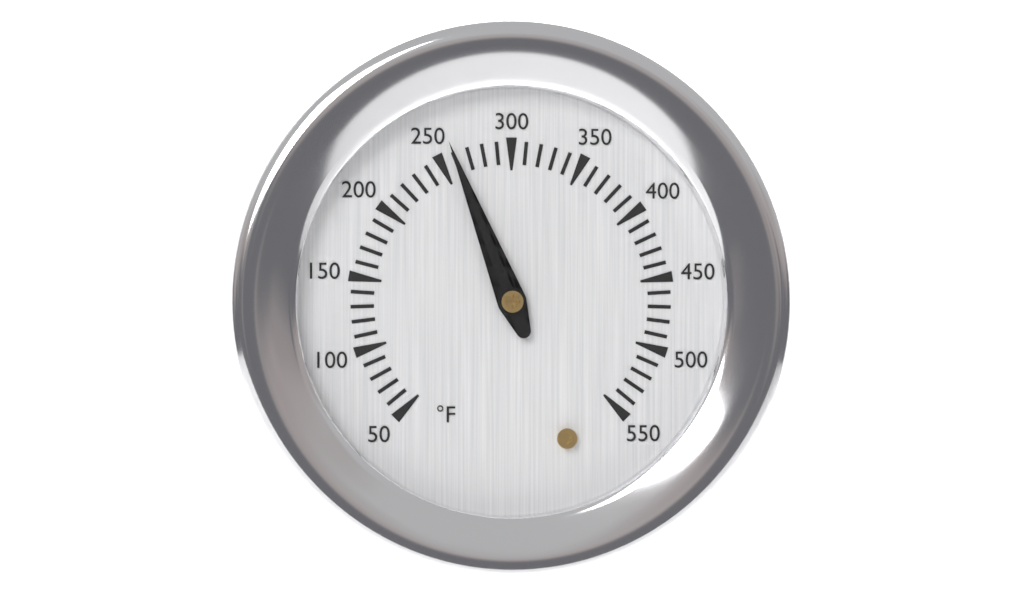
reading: 260 °F
